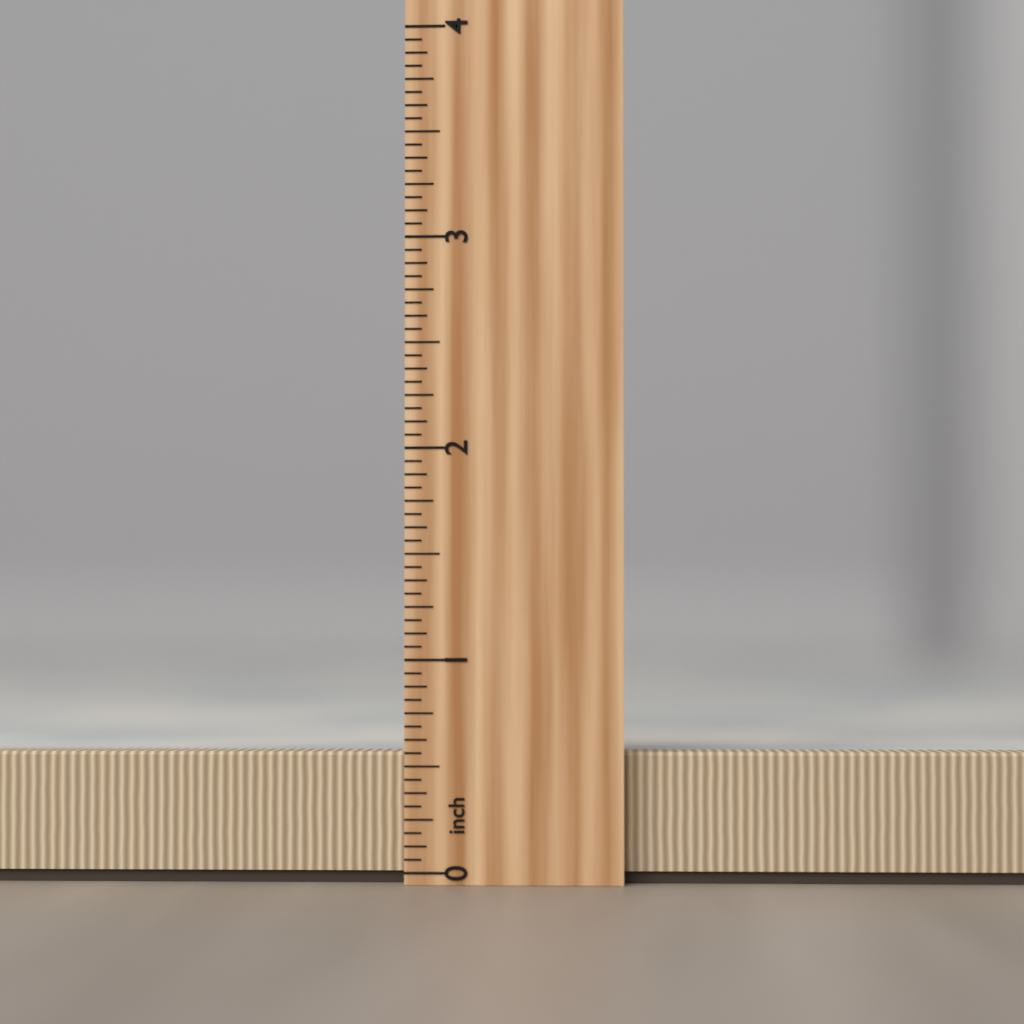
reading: 0.5625 inch
